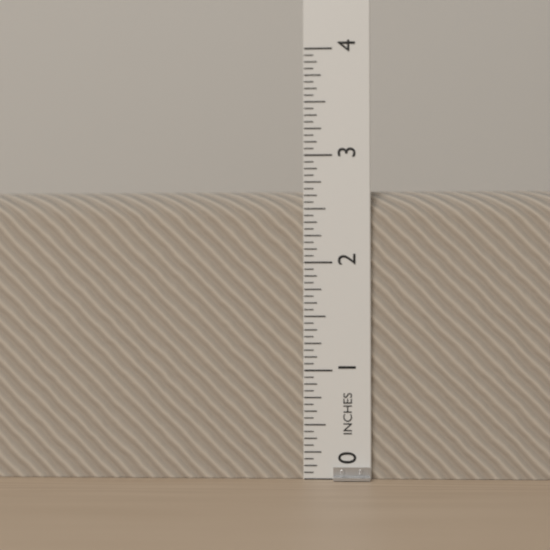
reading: 2.6875 in
